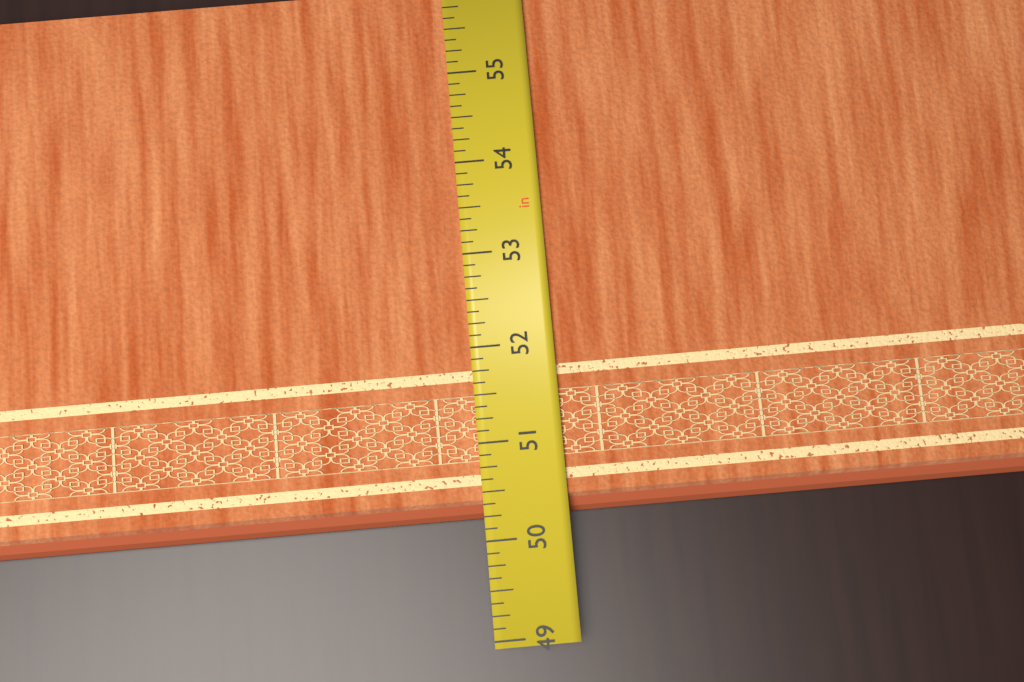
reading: 50.250 in
